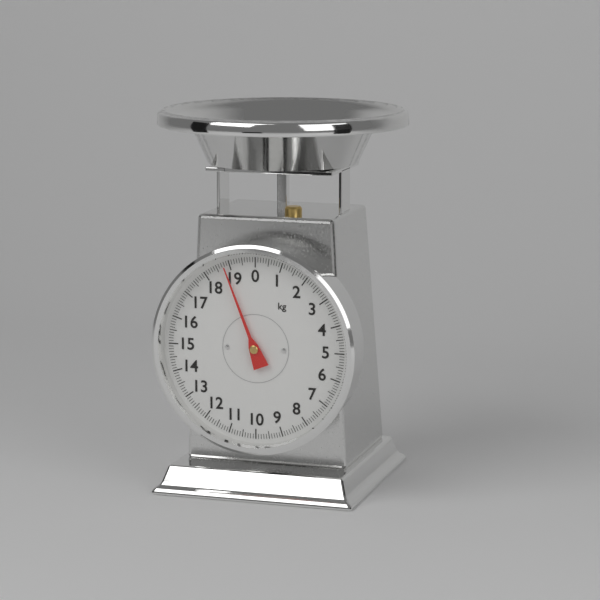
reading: 18.8 kg
